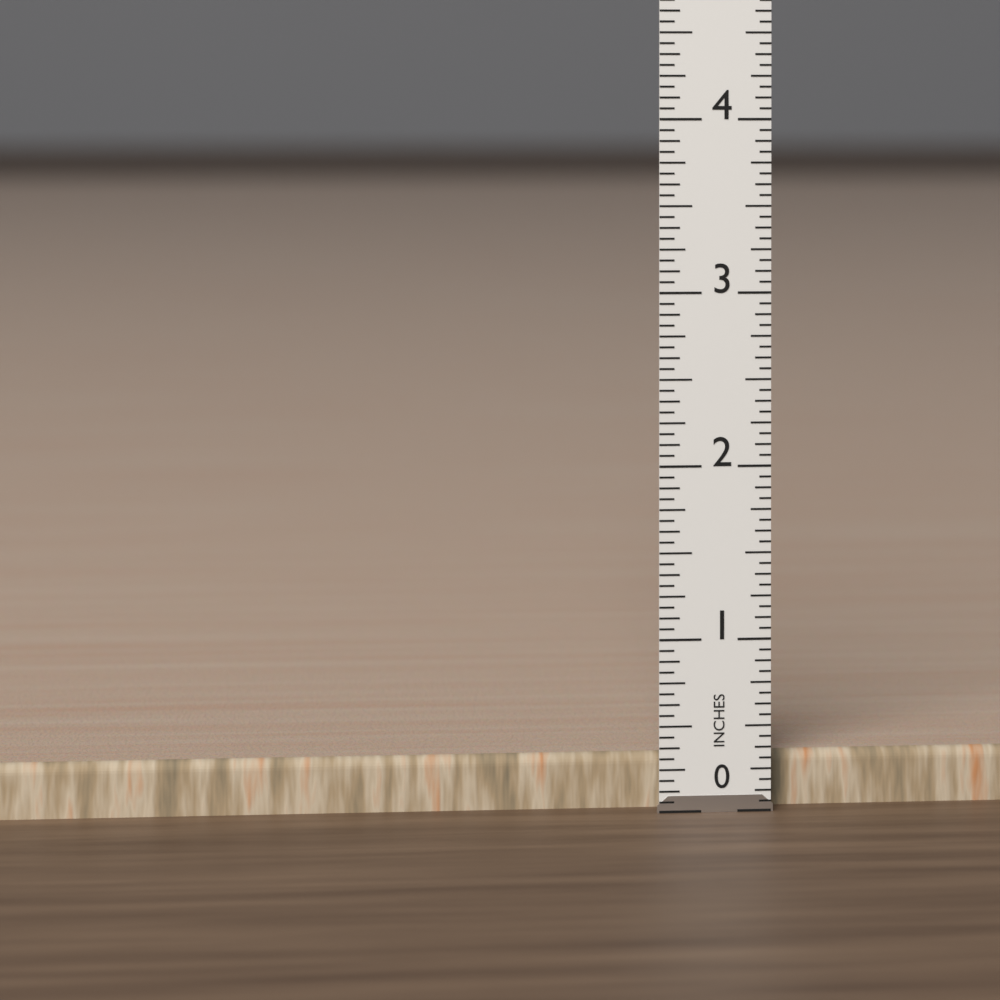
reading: 0.3125 in
